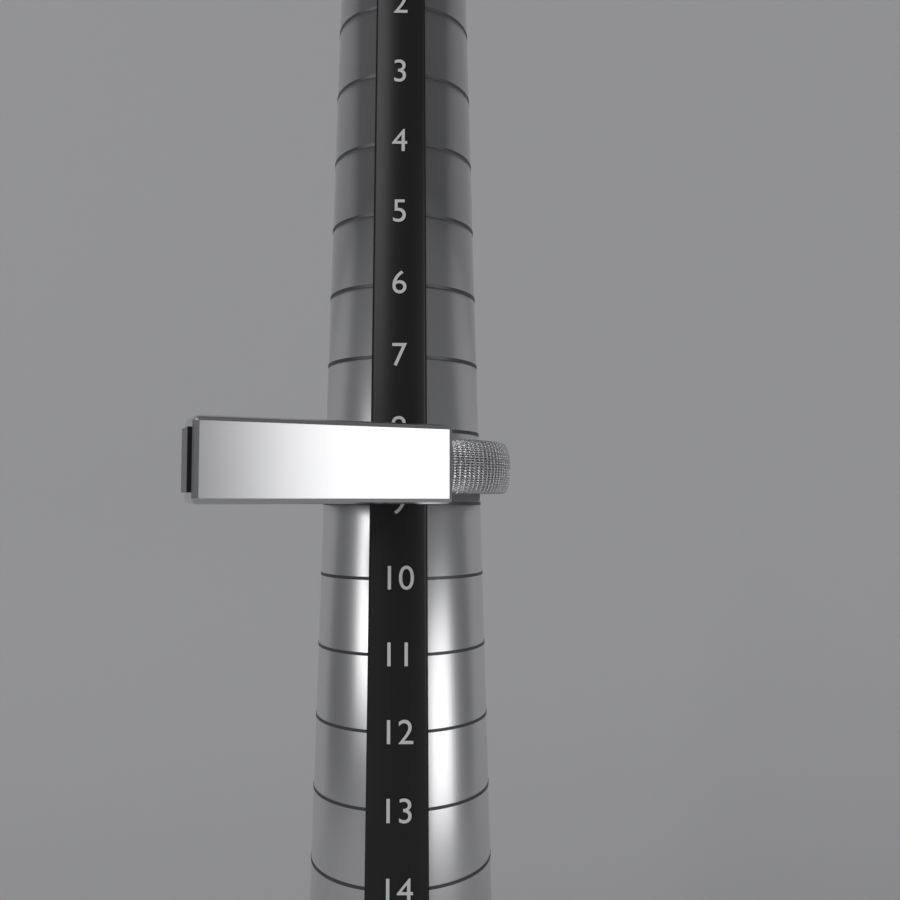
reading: 9 (no unit)
